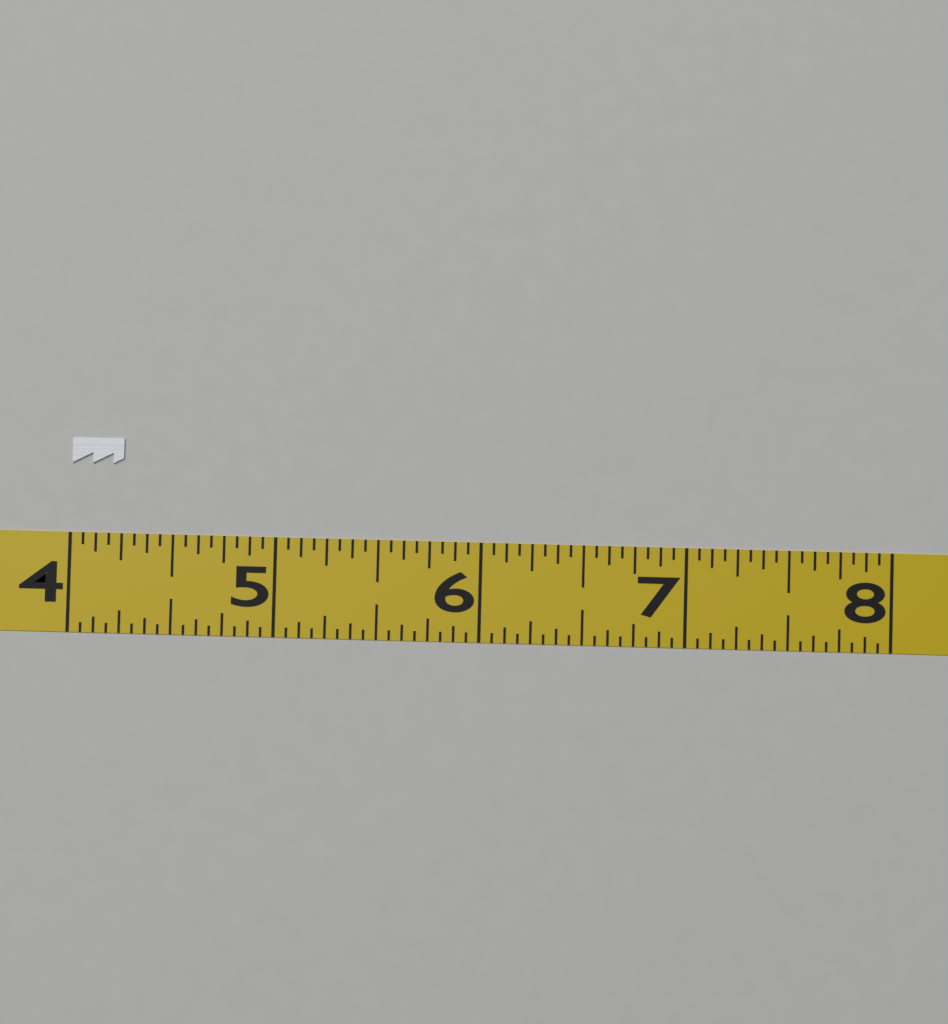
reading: 4.2500 (no unit)
